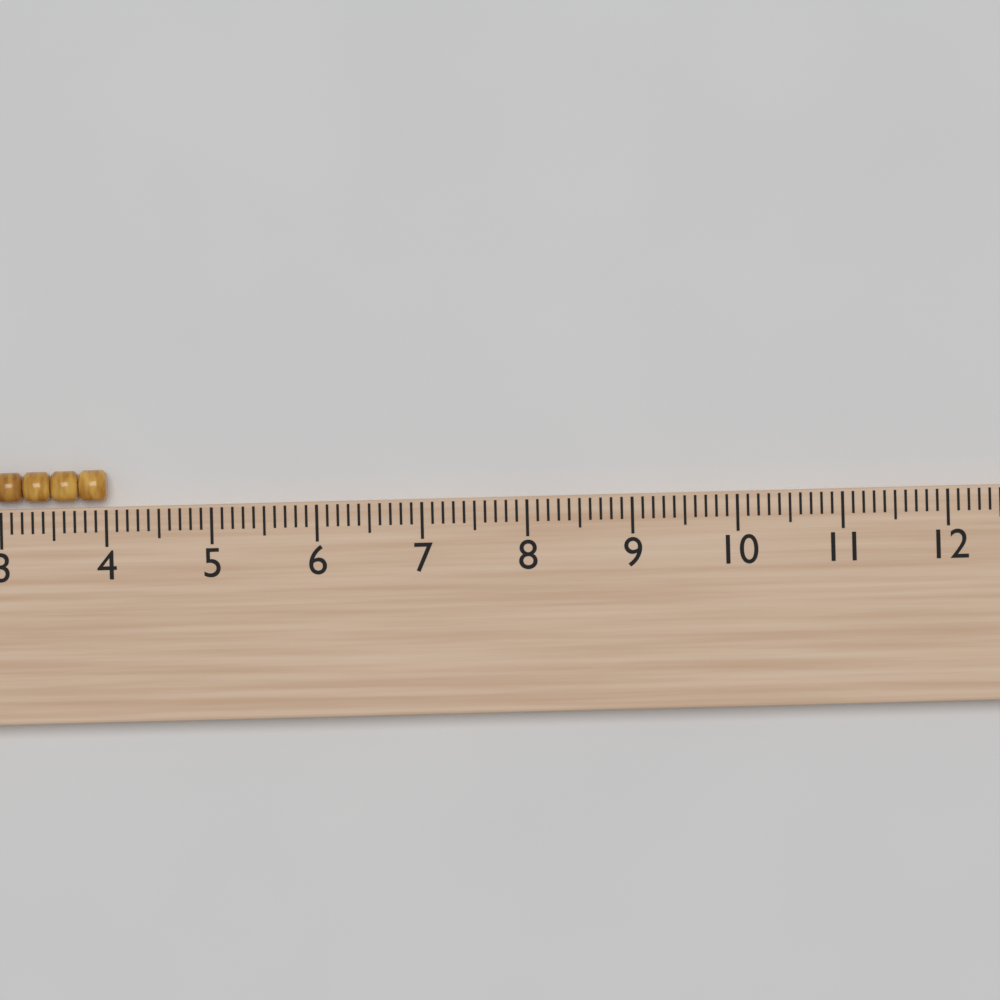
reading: 4.0 cm
